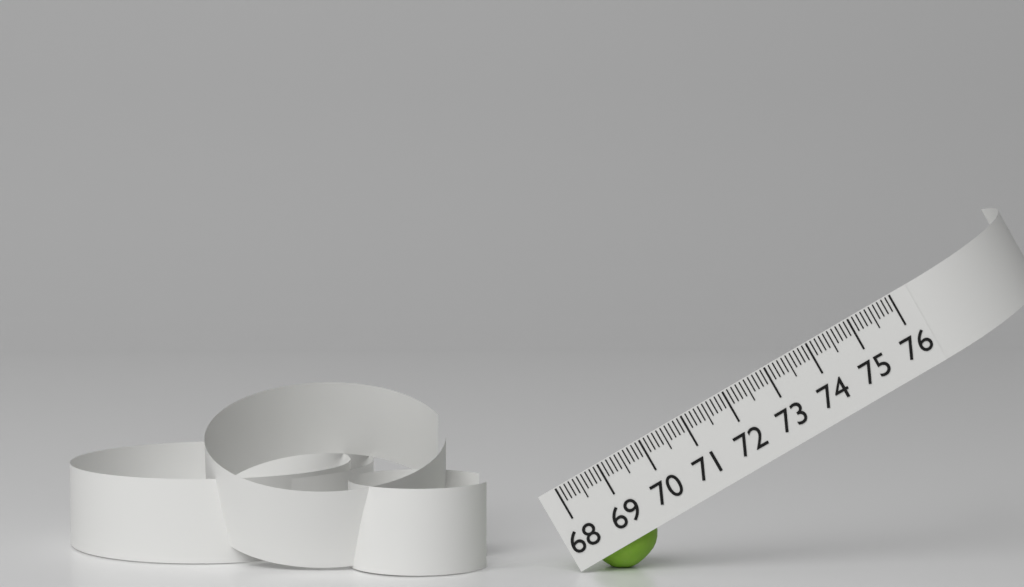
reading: 69.5 (no unit)
